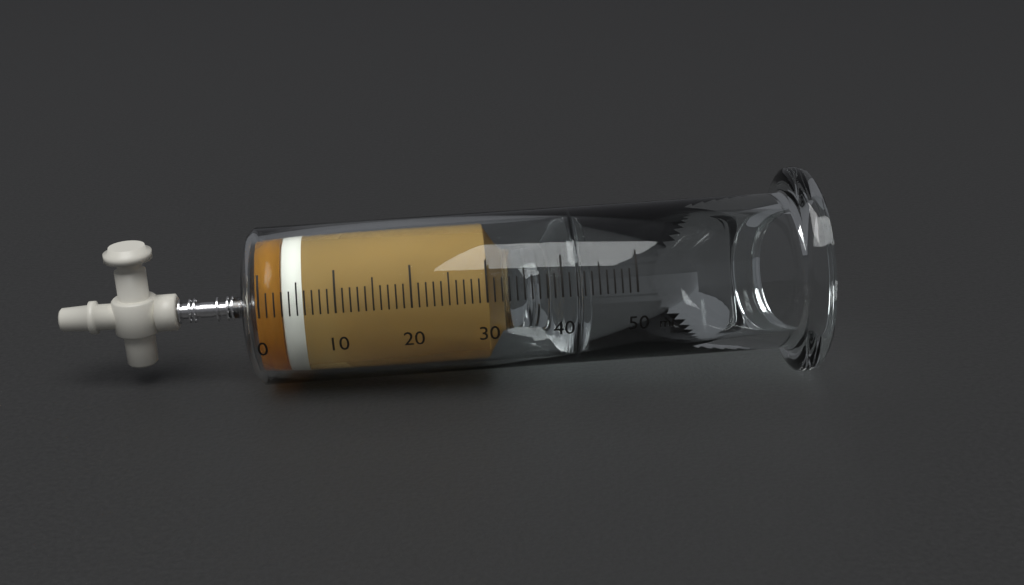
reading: 3 ml
